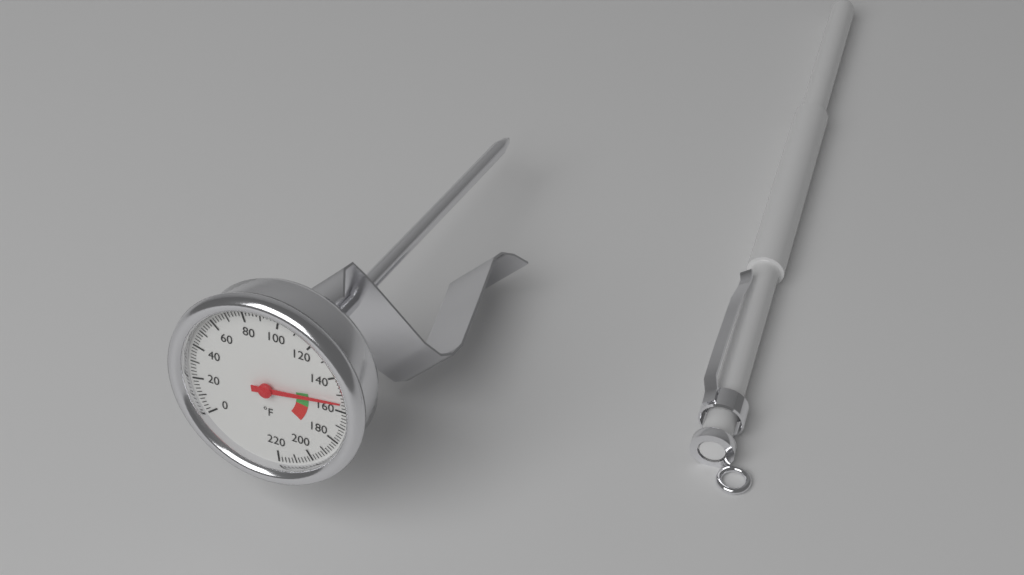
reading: 154 °F
